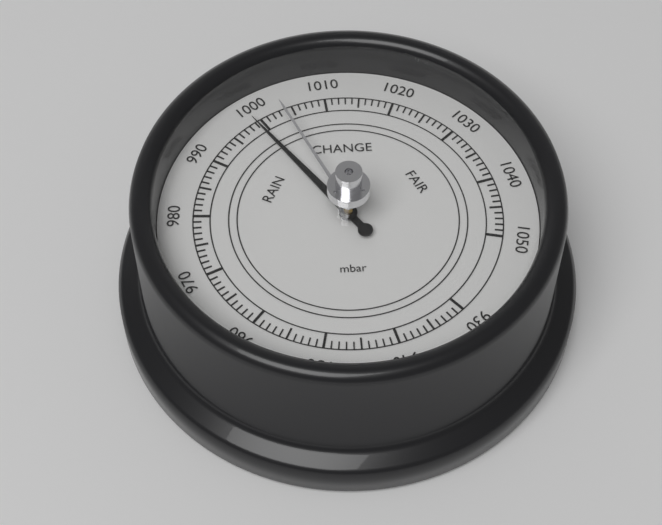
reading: 999 mbar
